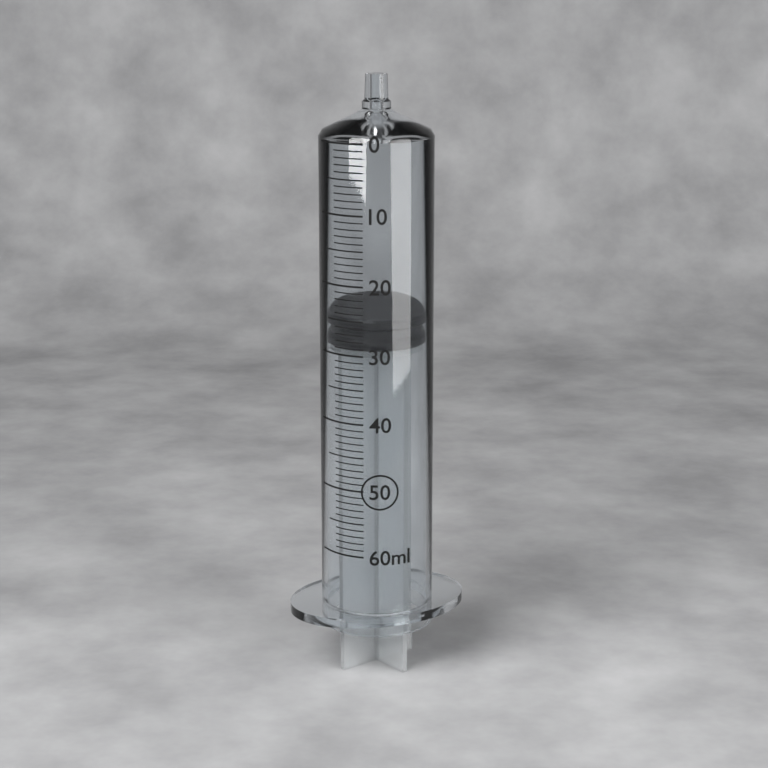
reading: 25 ml
